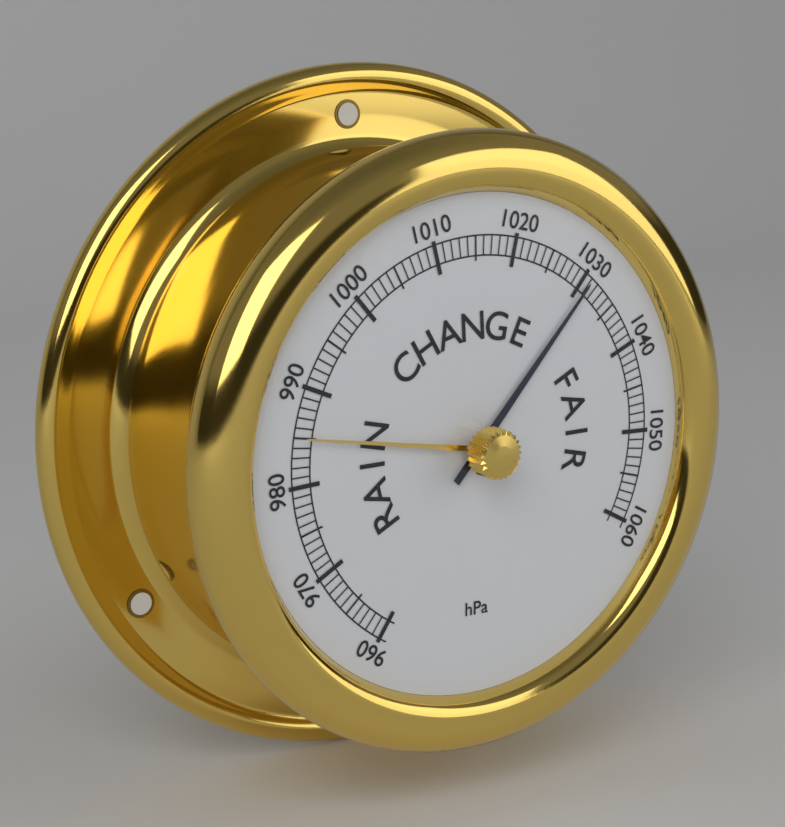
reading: 1031 hPa
